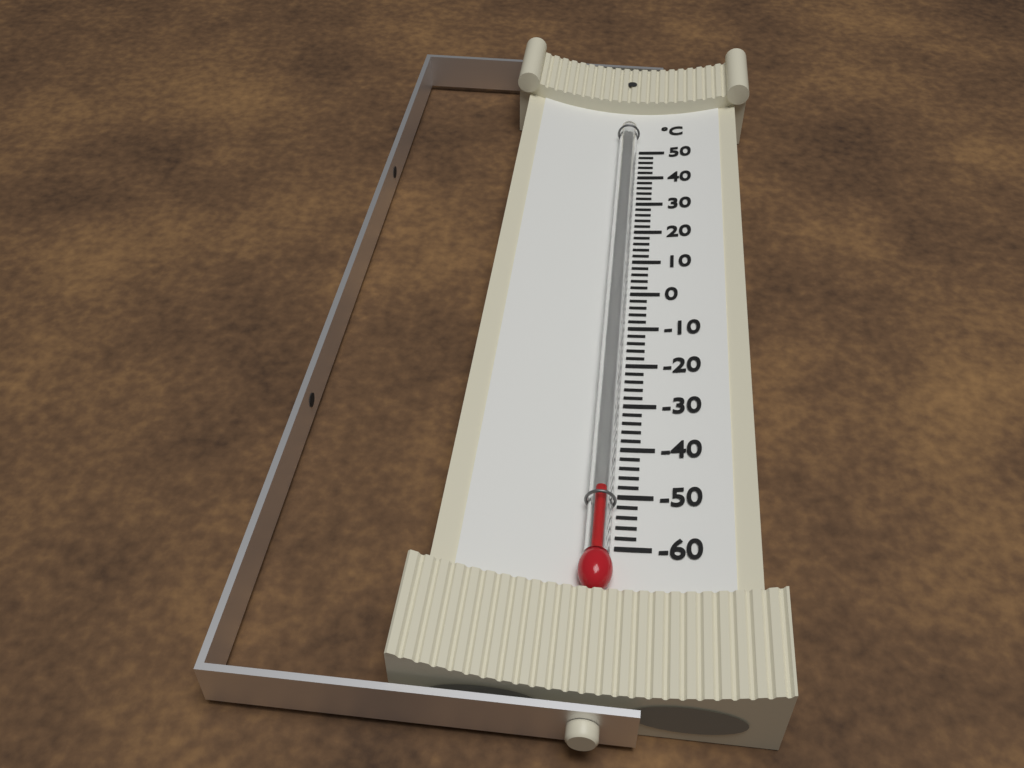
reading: -50 °C
